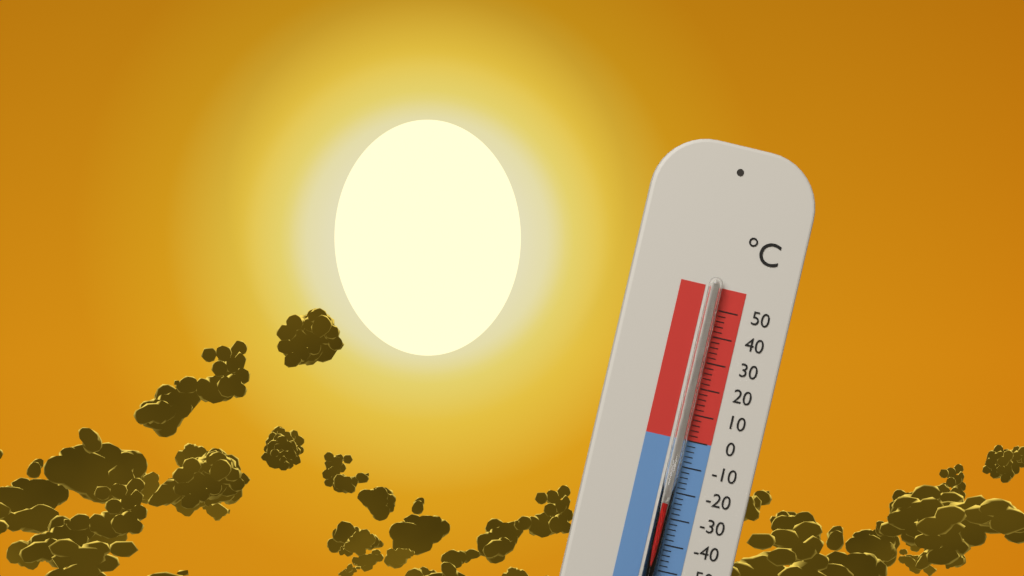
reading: -24 °C
